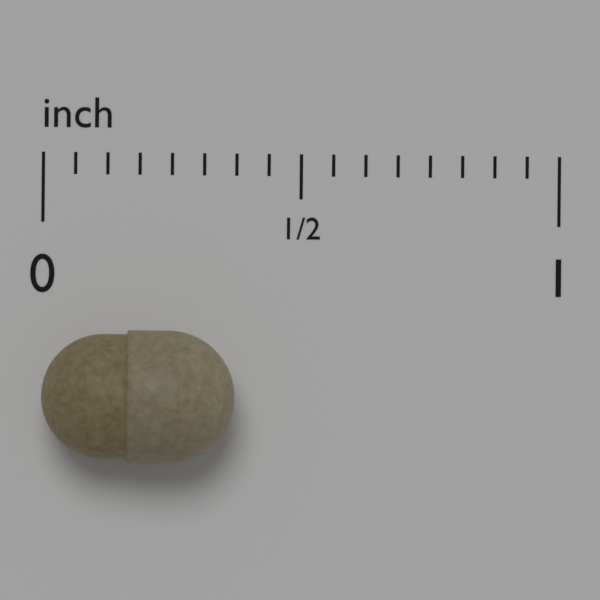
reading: 0.3750 in
